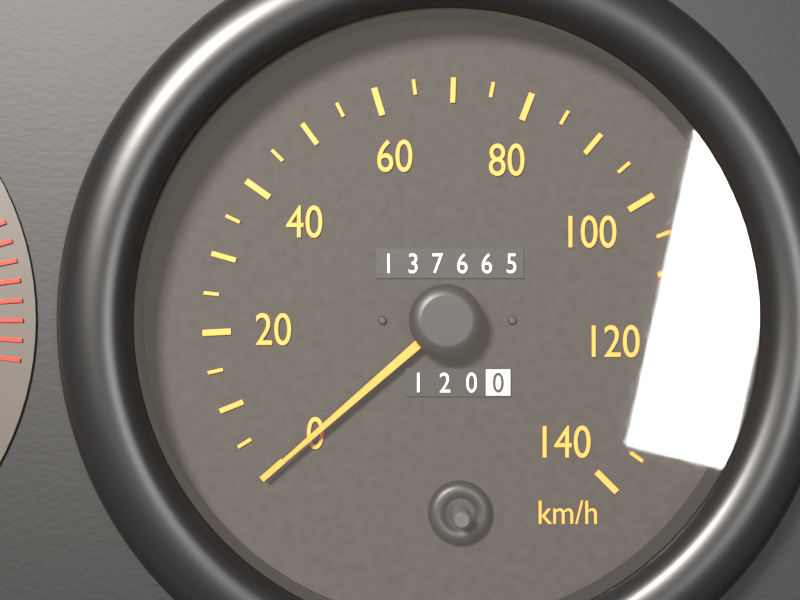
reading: 0 km/h
